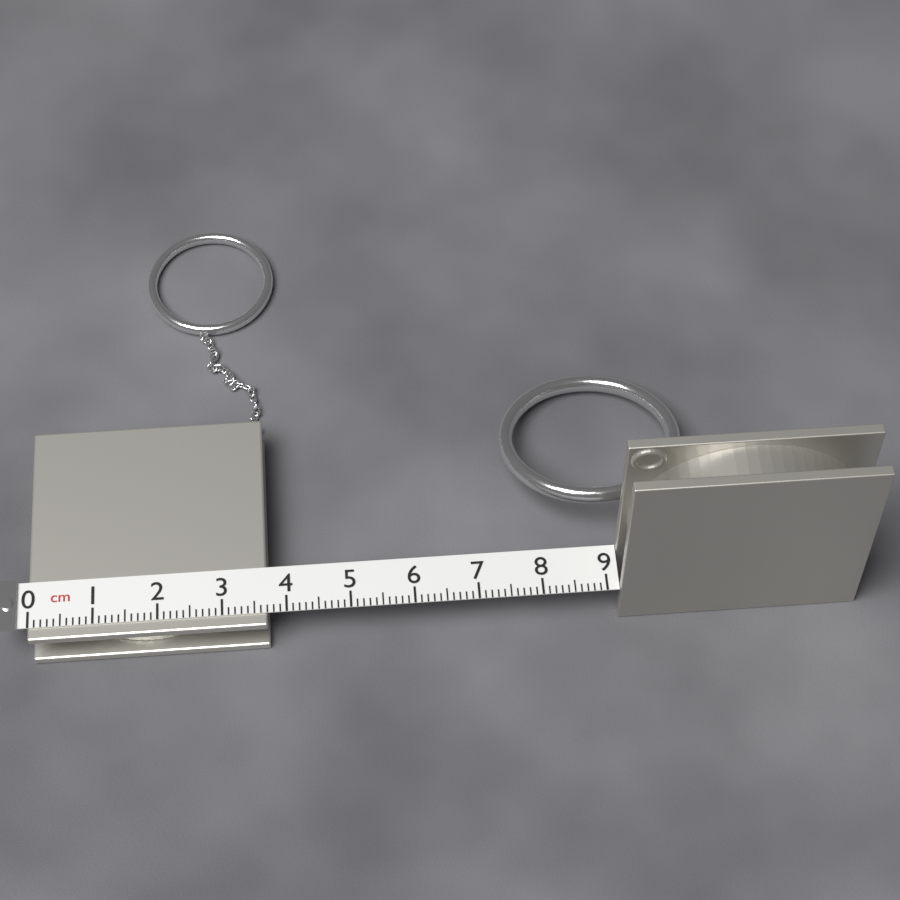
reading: 3.7 cm
